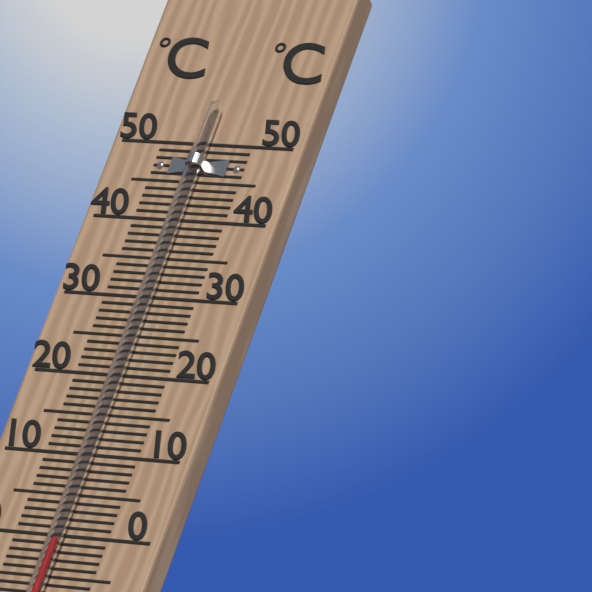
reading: -1 °C
